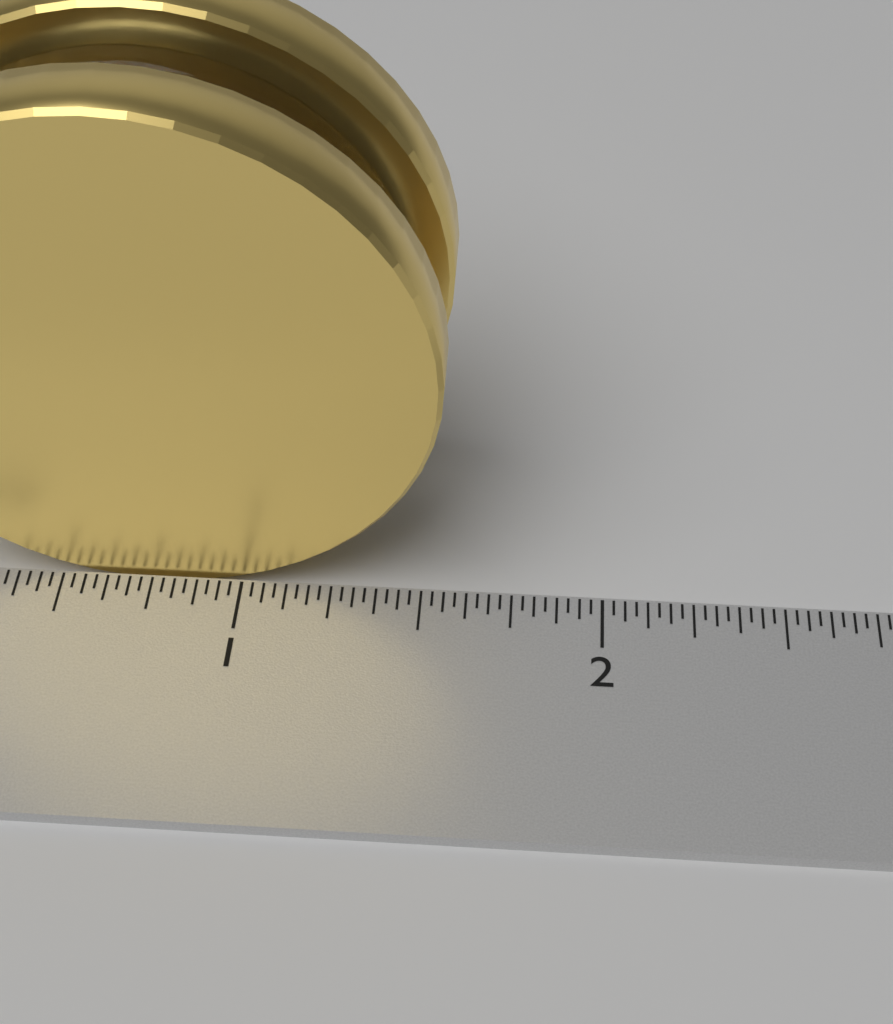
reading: 1.56250 inch
